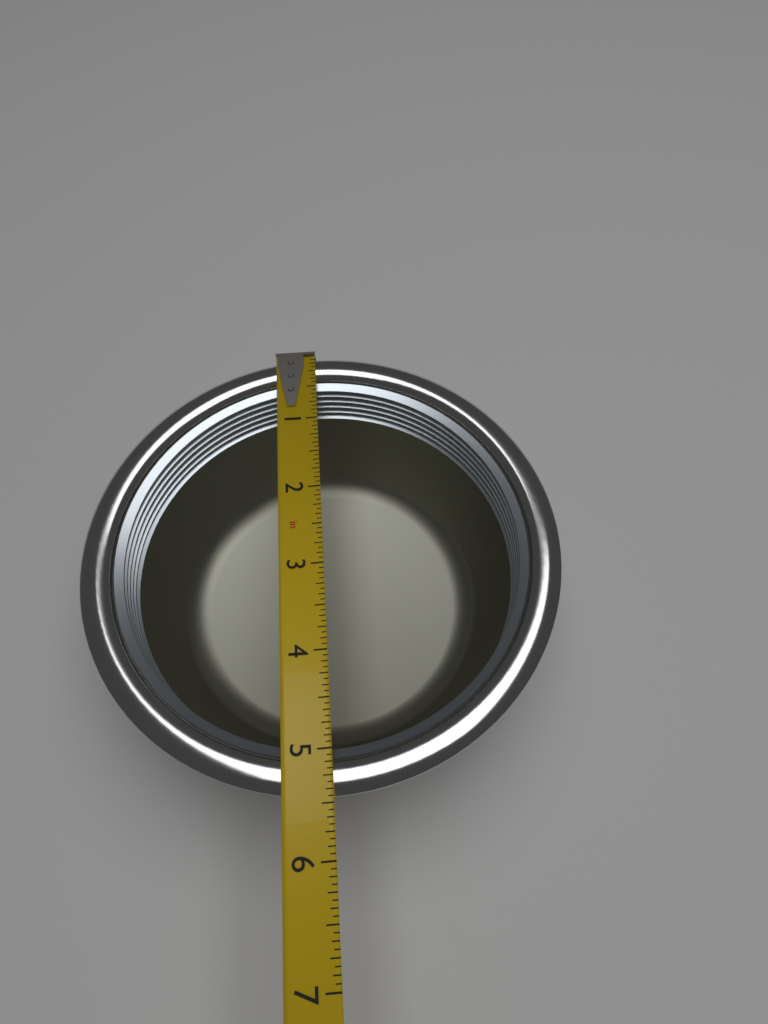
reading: 5.4375 in
